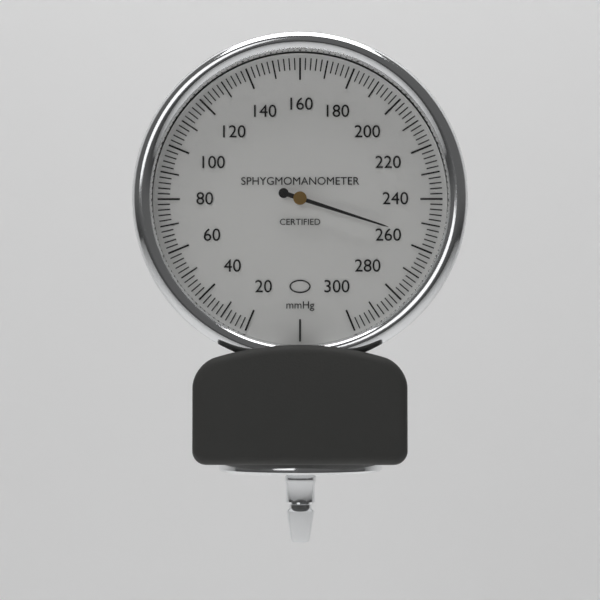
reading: 256 mmHg
